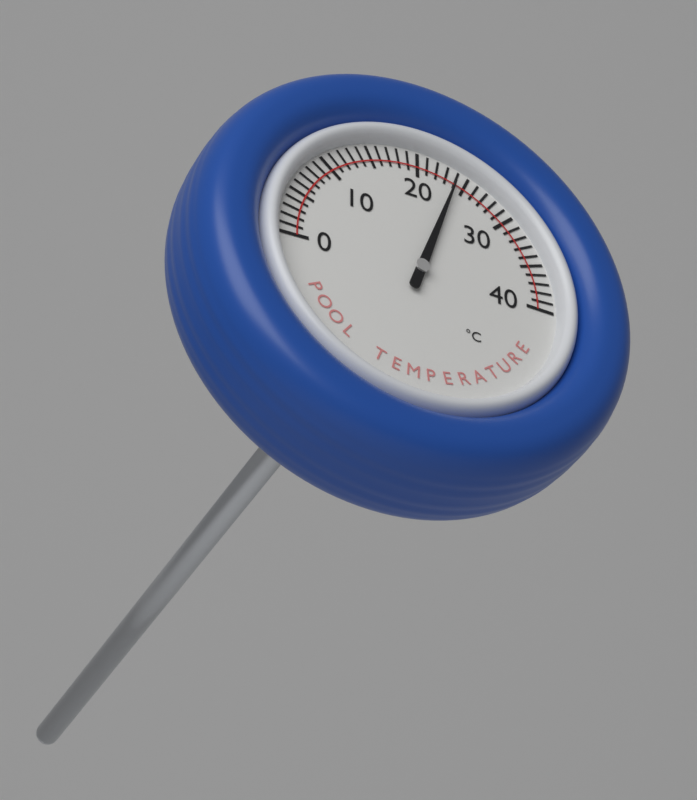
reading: 24 °C
